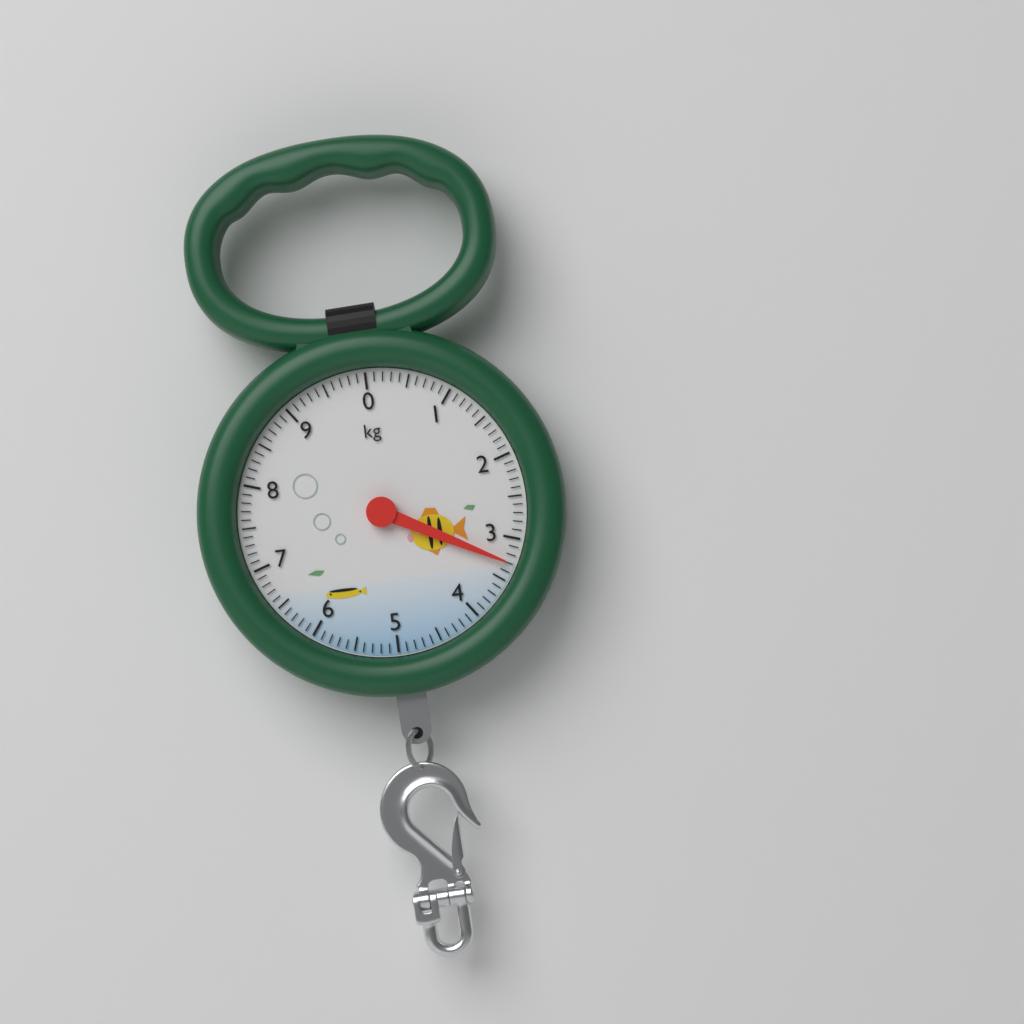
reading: 3.3 kg
